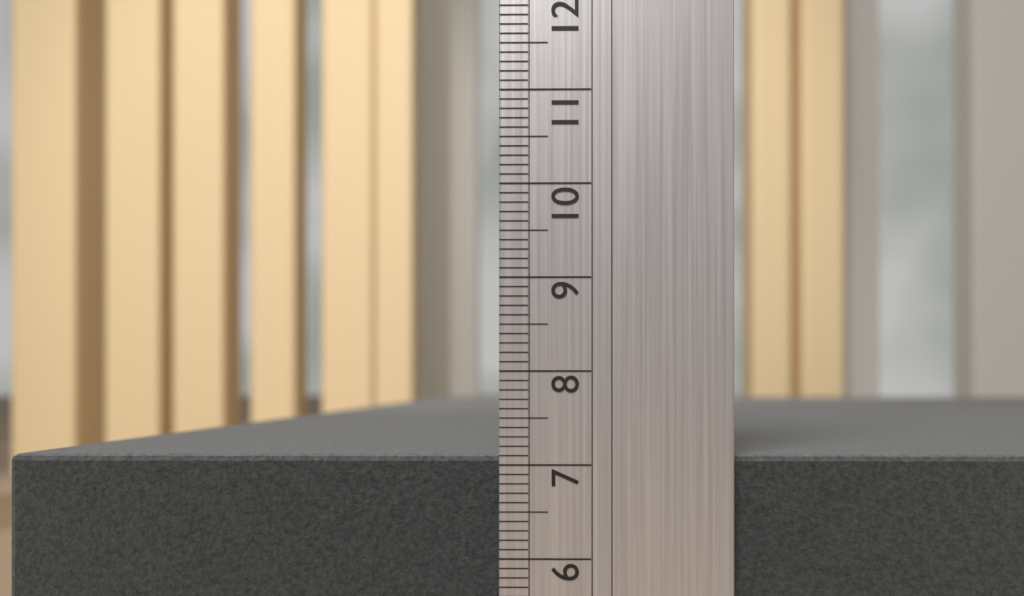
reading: 7.1 (no unit)
